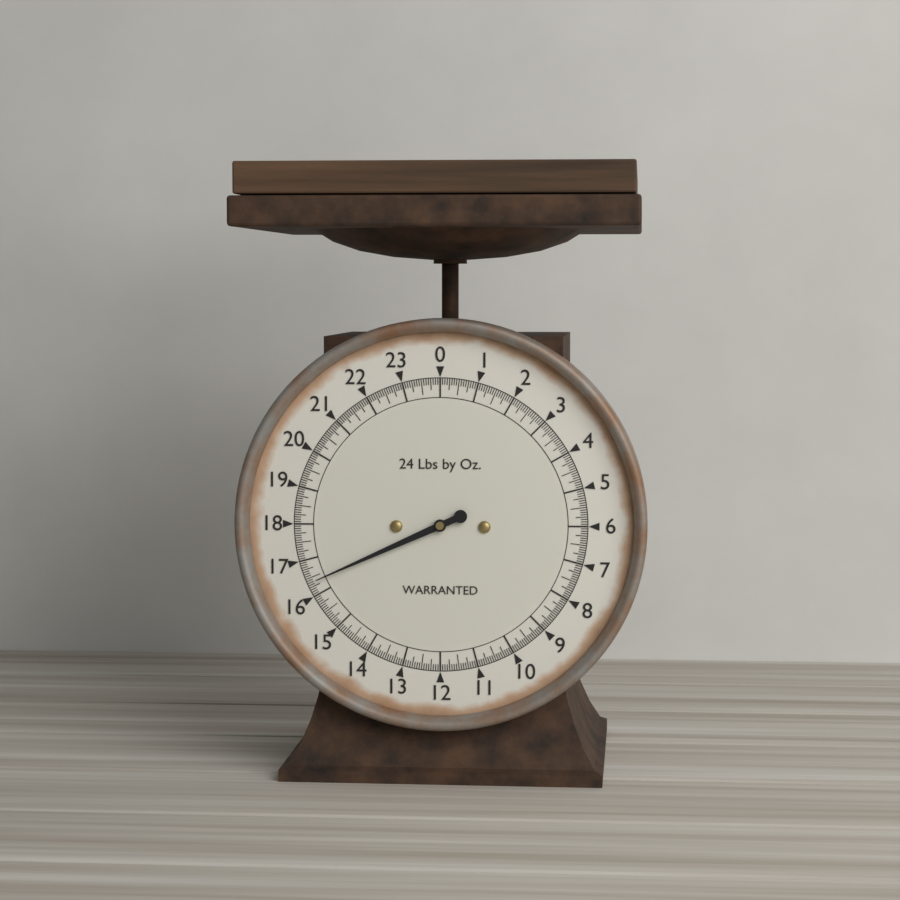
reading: 16.3750 lb
